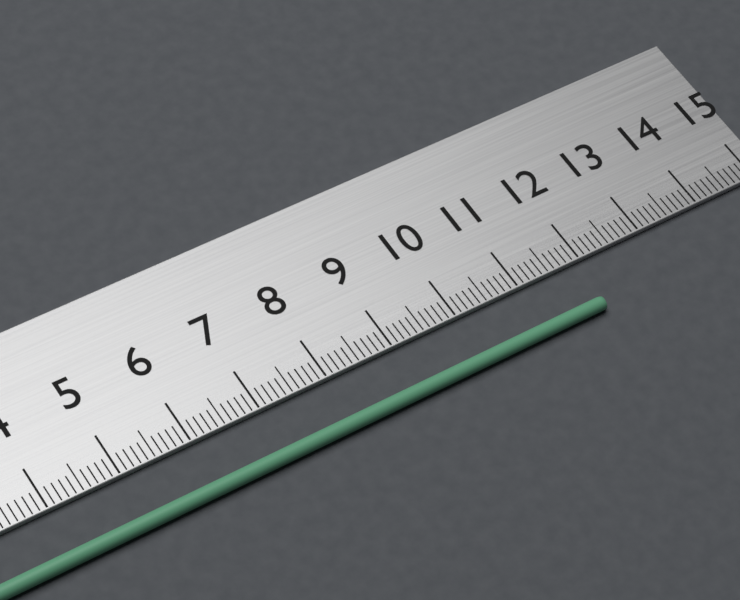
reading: 11.9 cm
